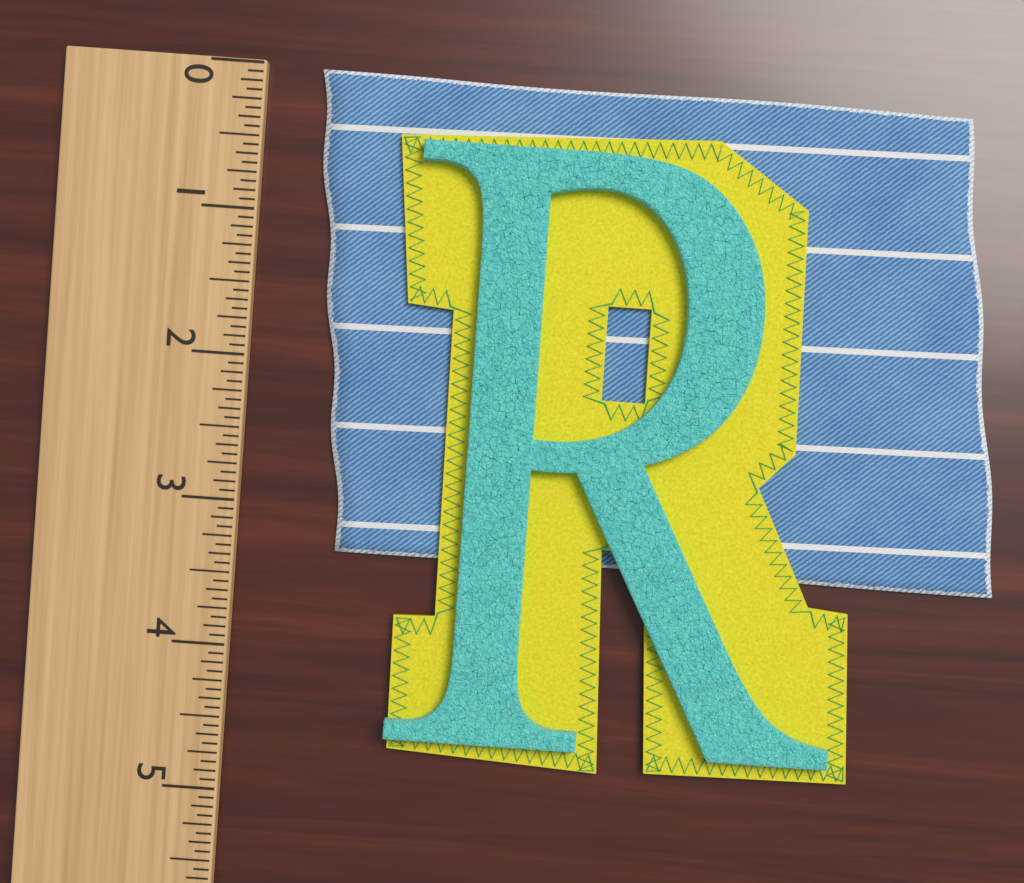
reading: 3.3125 (no unit)
